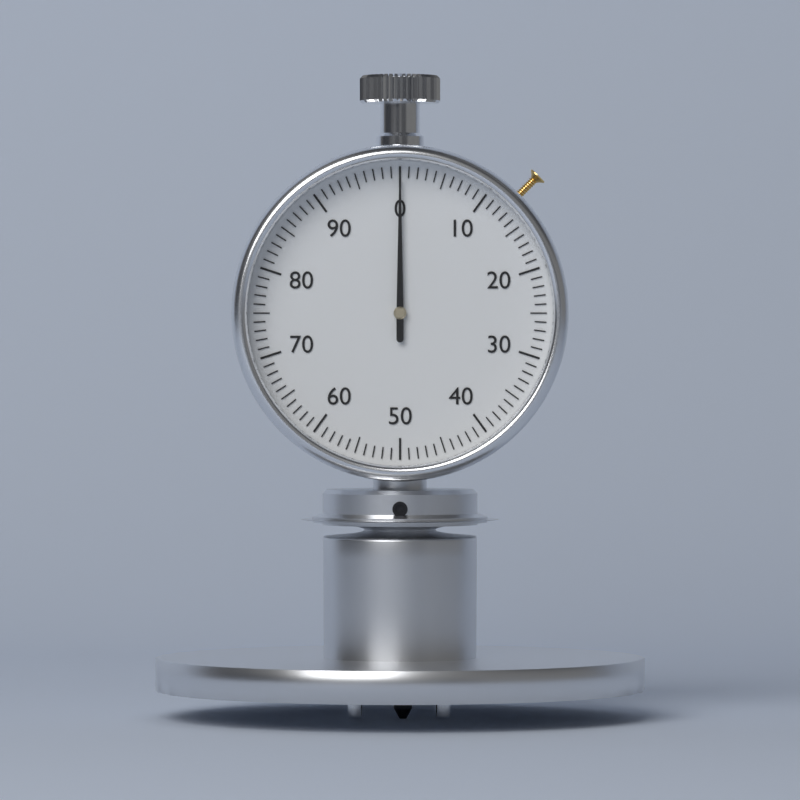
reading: 0 (no unit)
